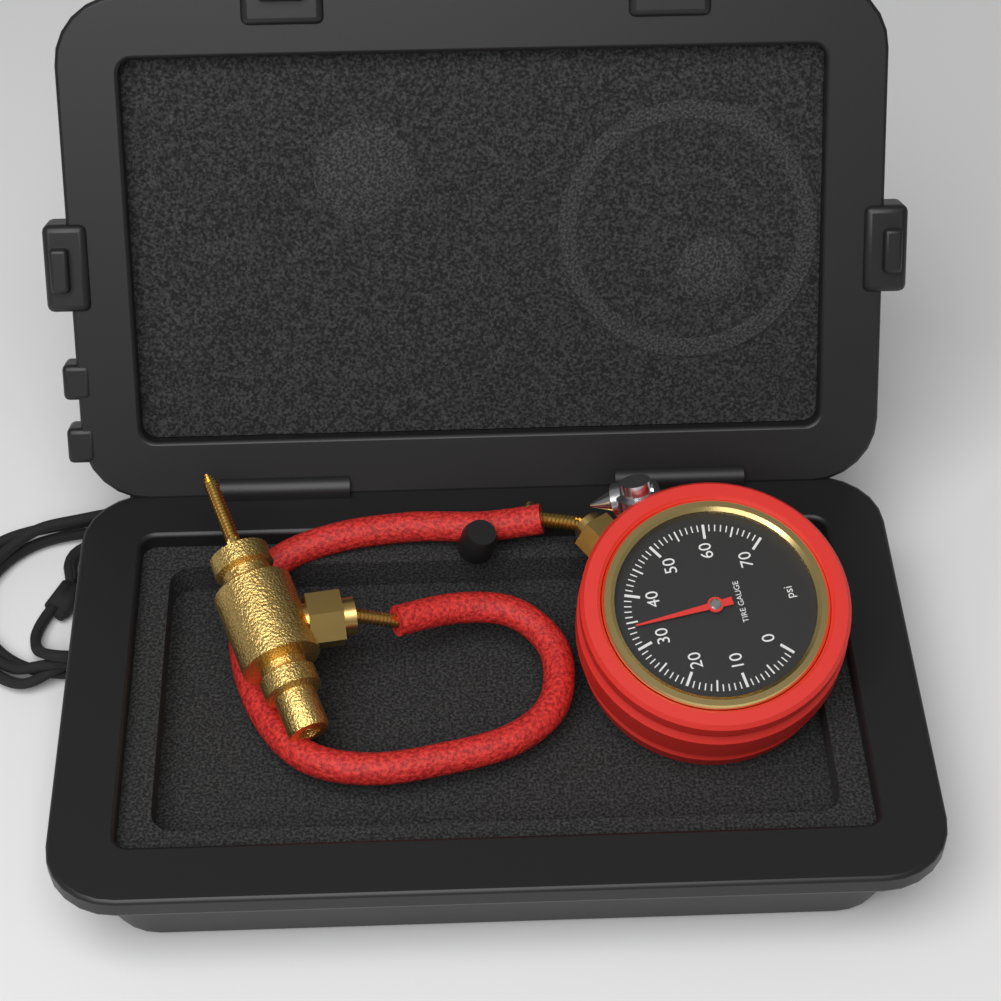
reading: 34 psi
